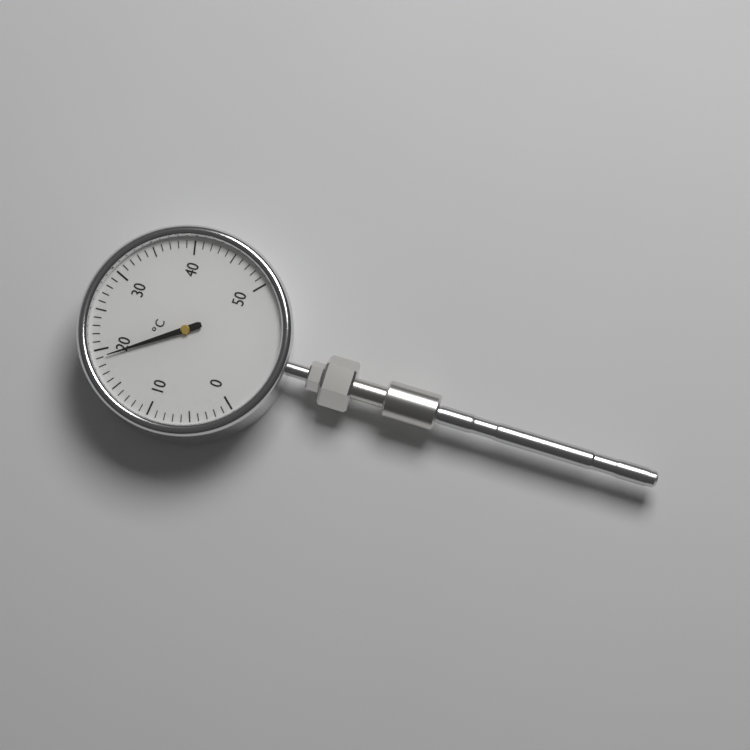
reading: 19 °C
